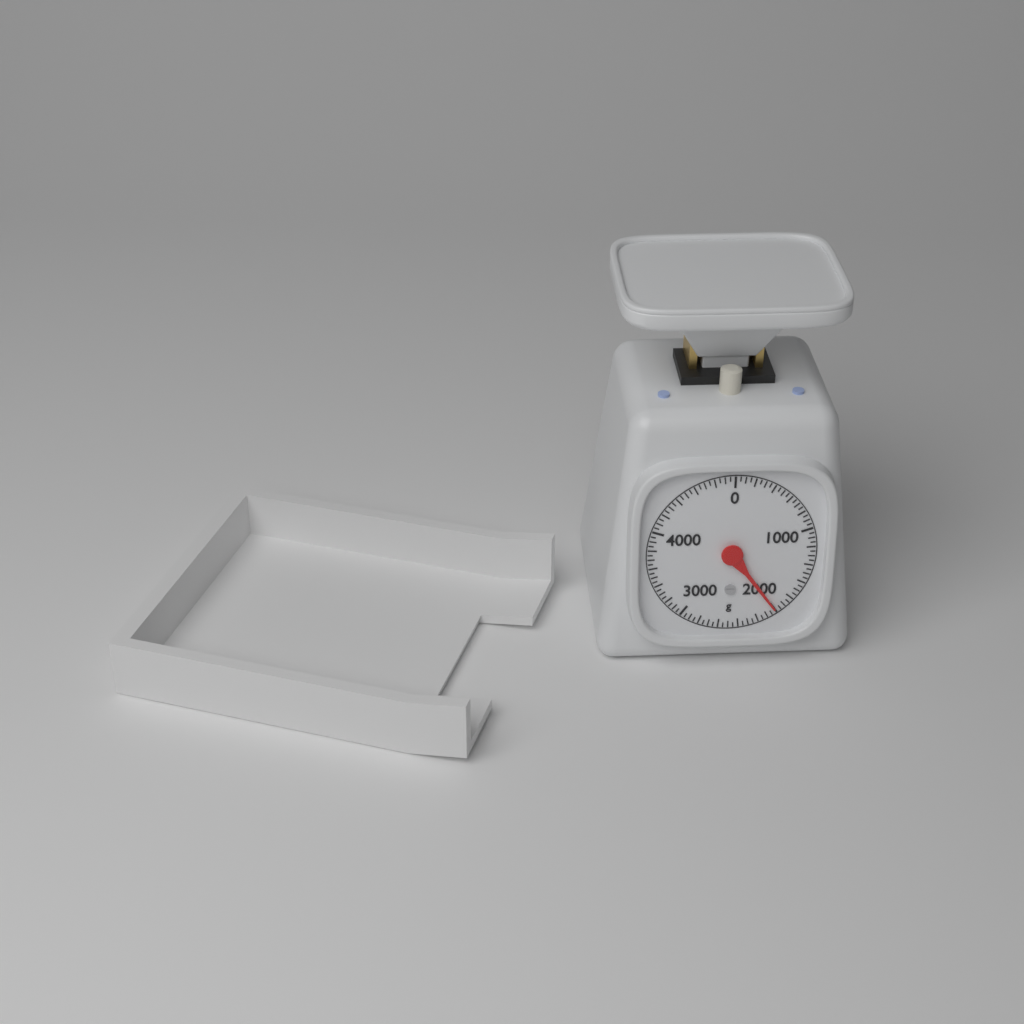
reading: 2000 g
